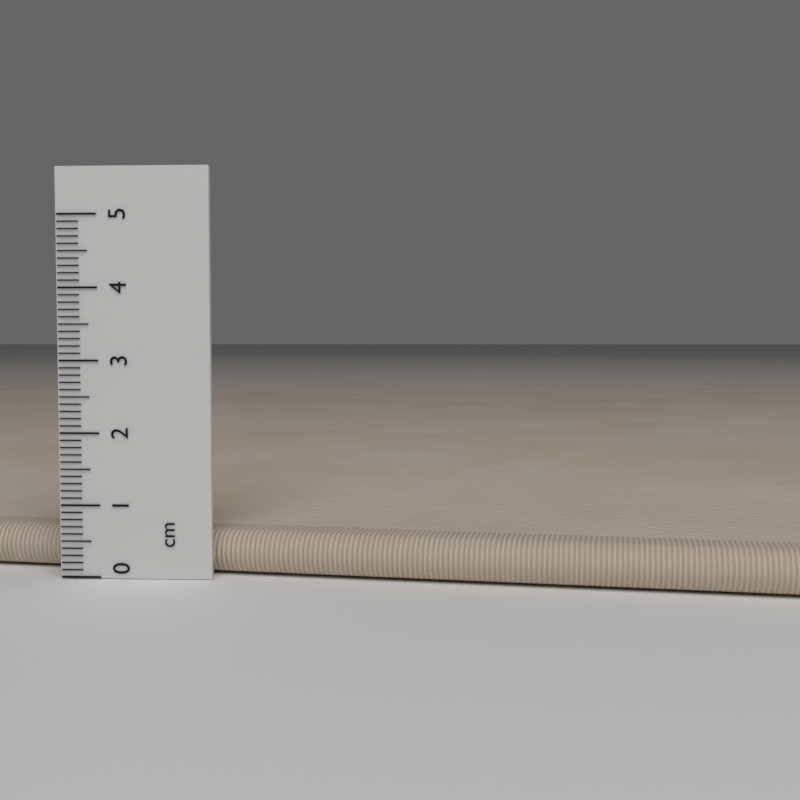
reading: 0.6 cm
